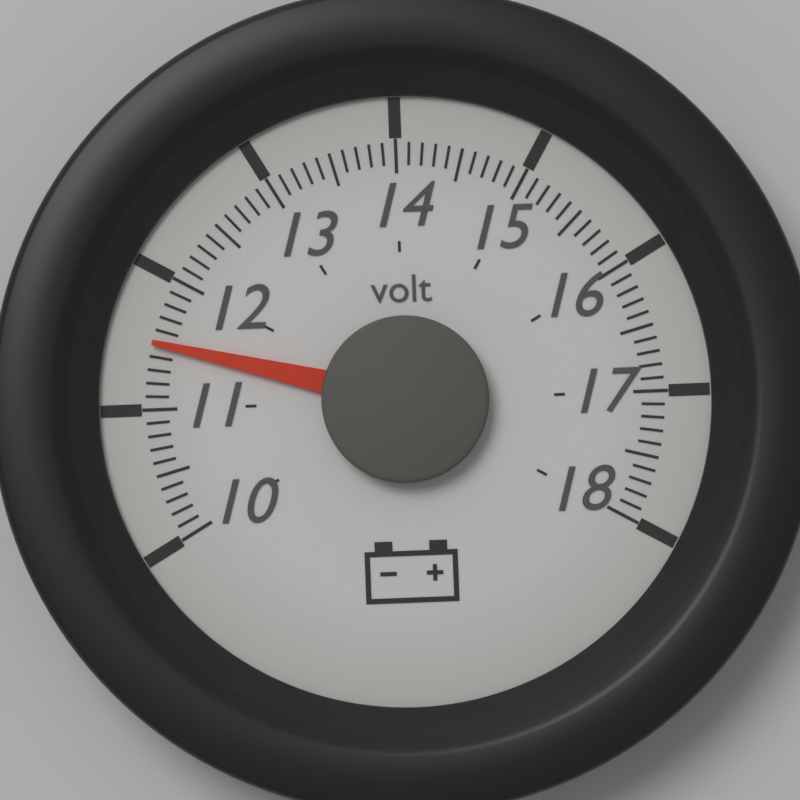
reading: 11.5 volt
